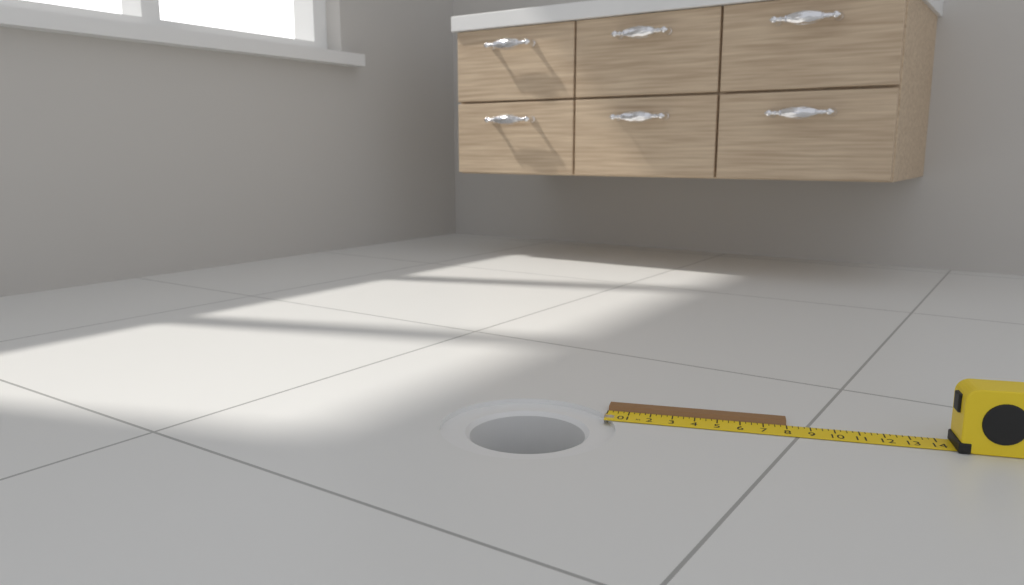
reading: 8.00 in
